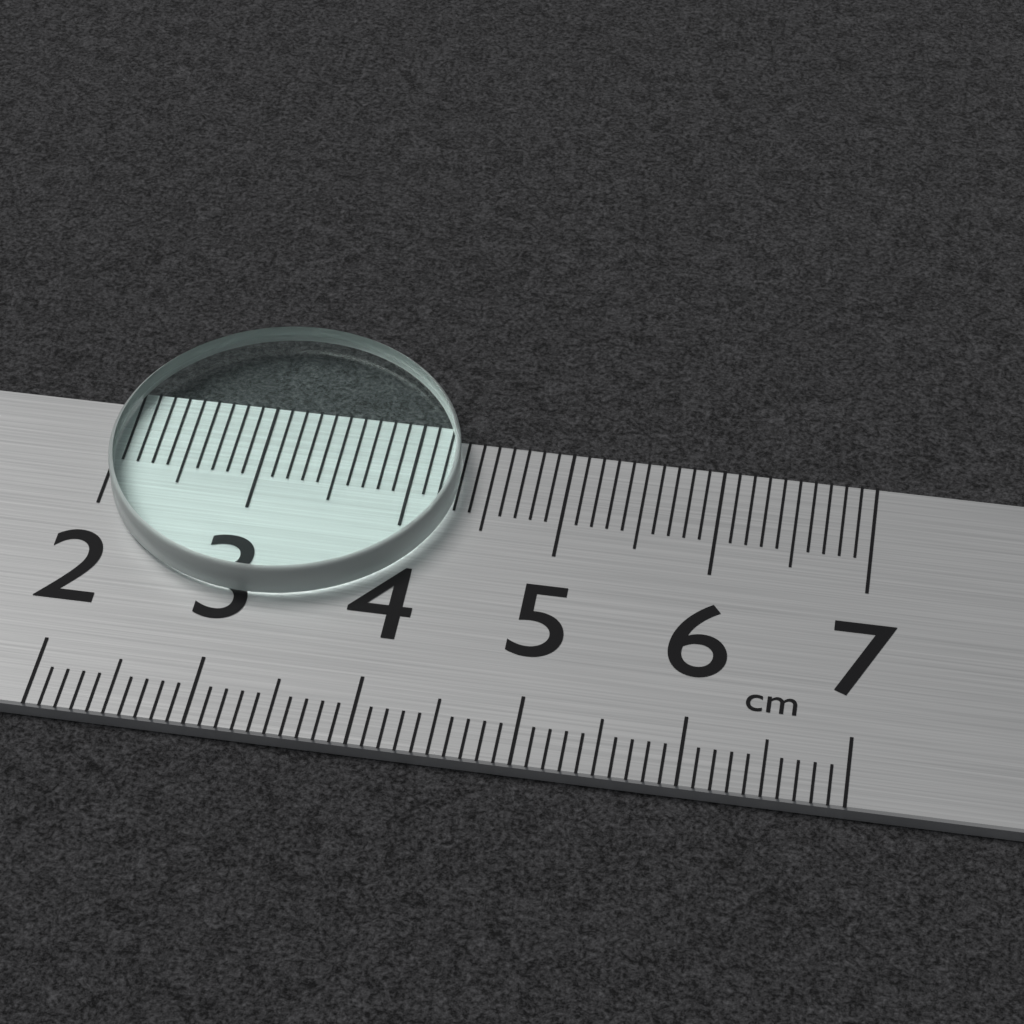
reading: 4.3 cm
